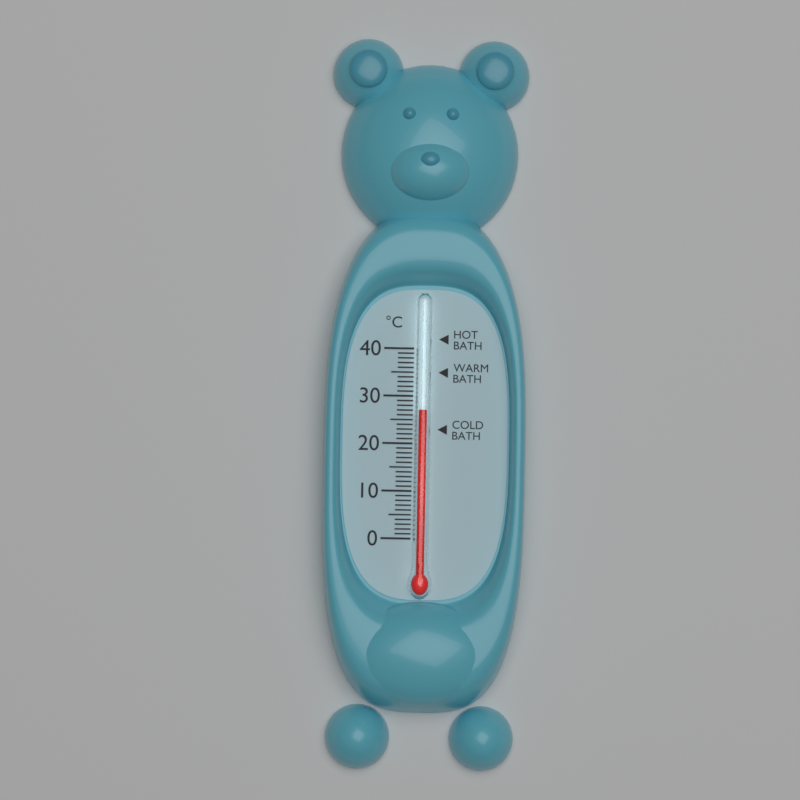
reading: 27 °C
